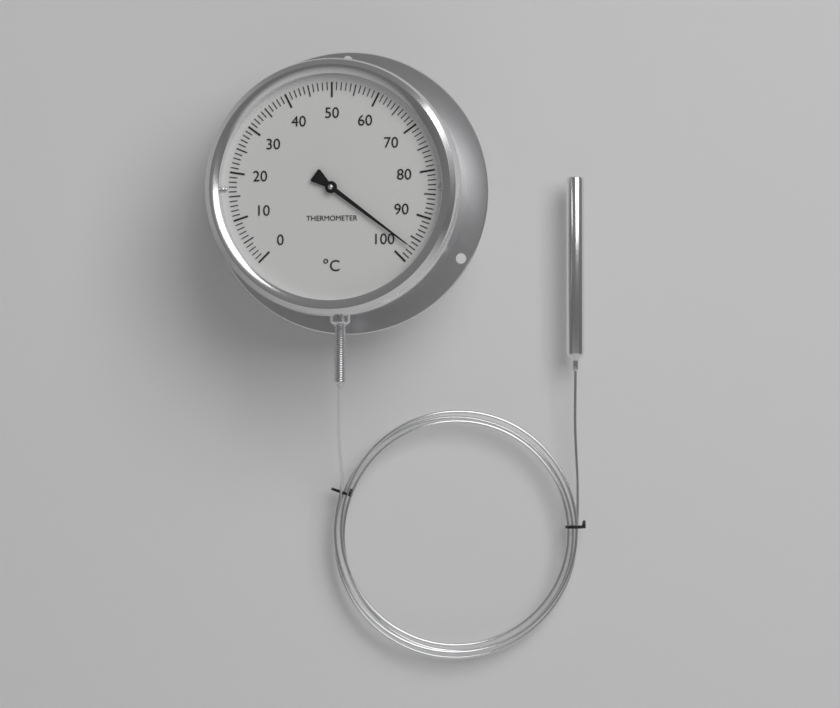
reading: 97 °C
